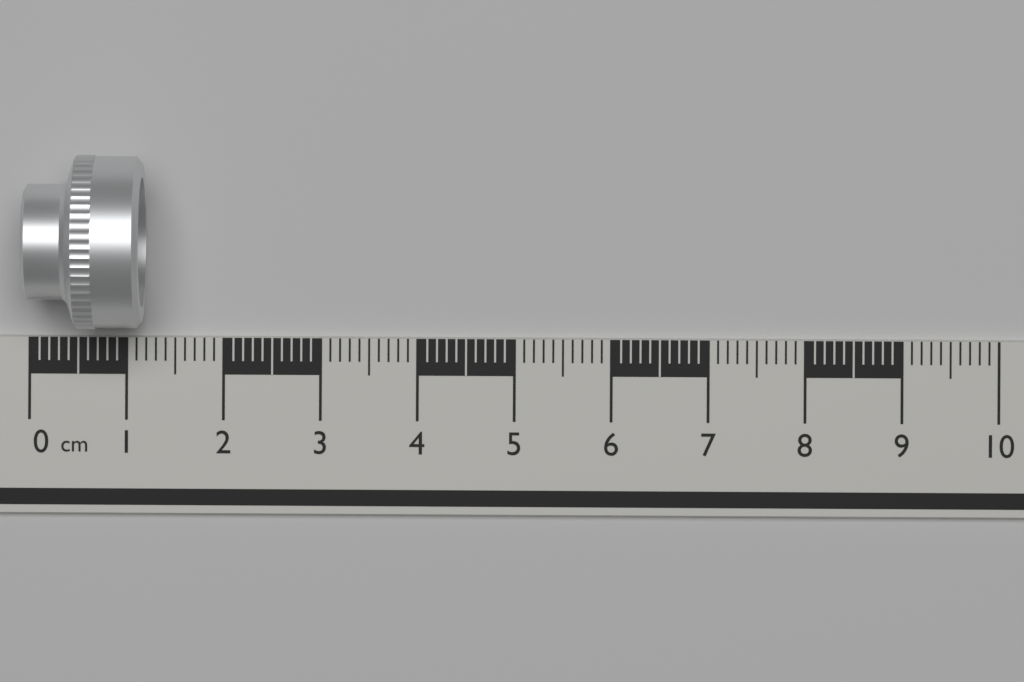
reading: 1.2 cm
